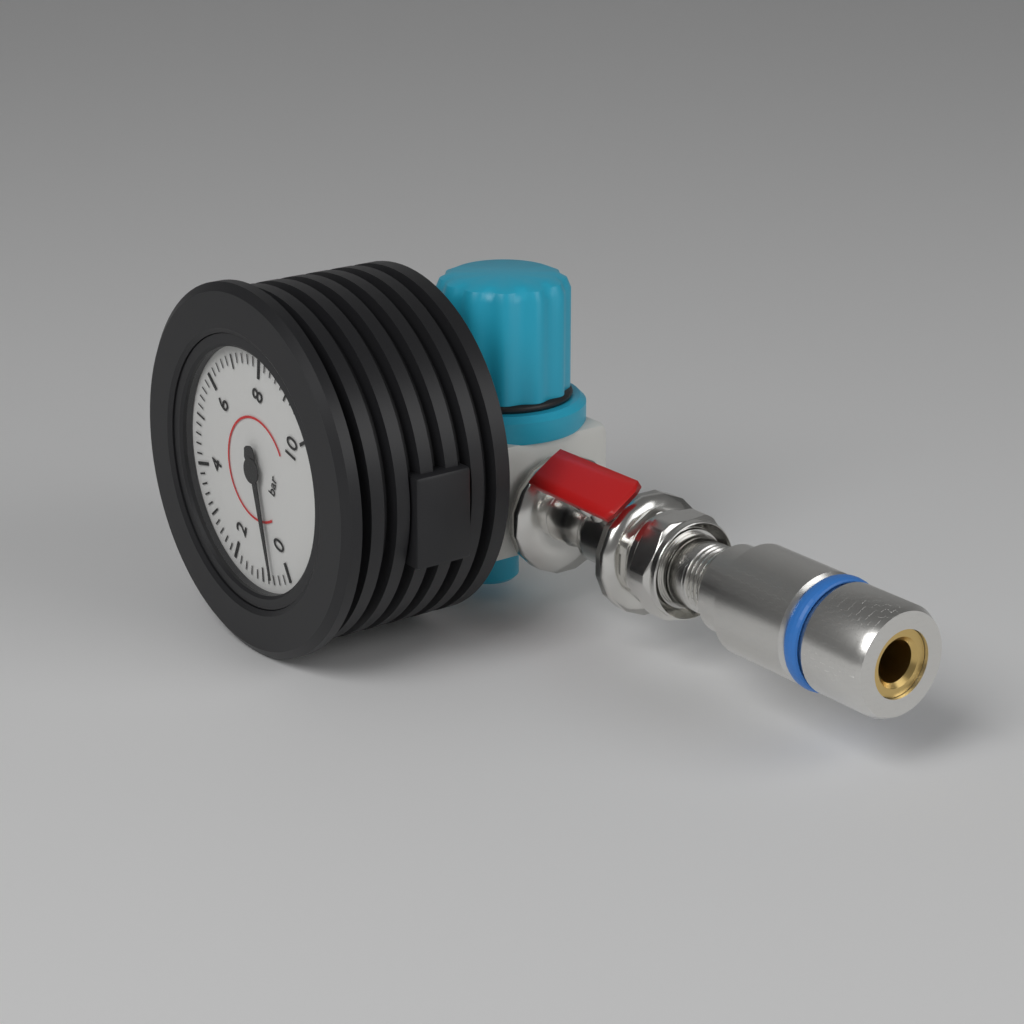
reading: 0.6 bar
